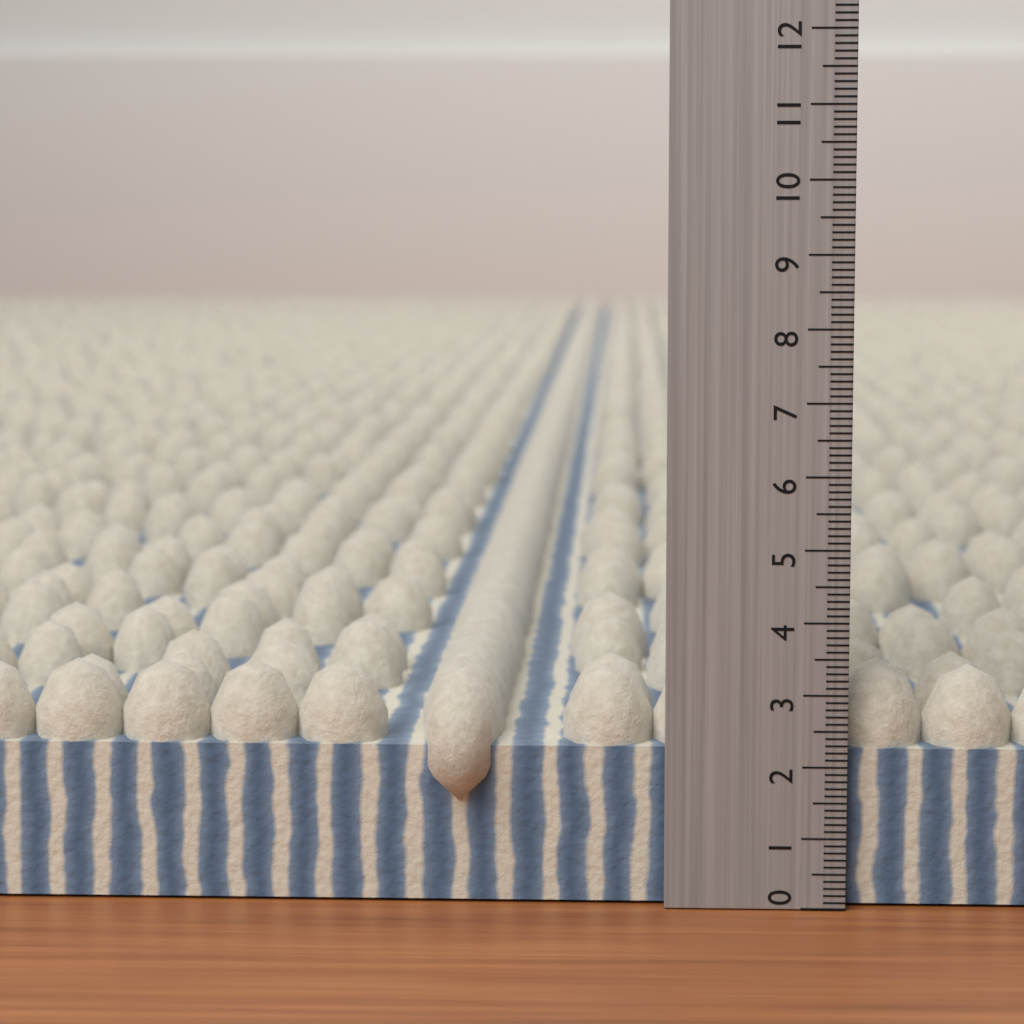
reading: 3.3 (no unit)
